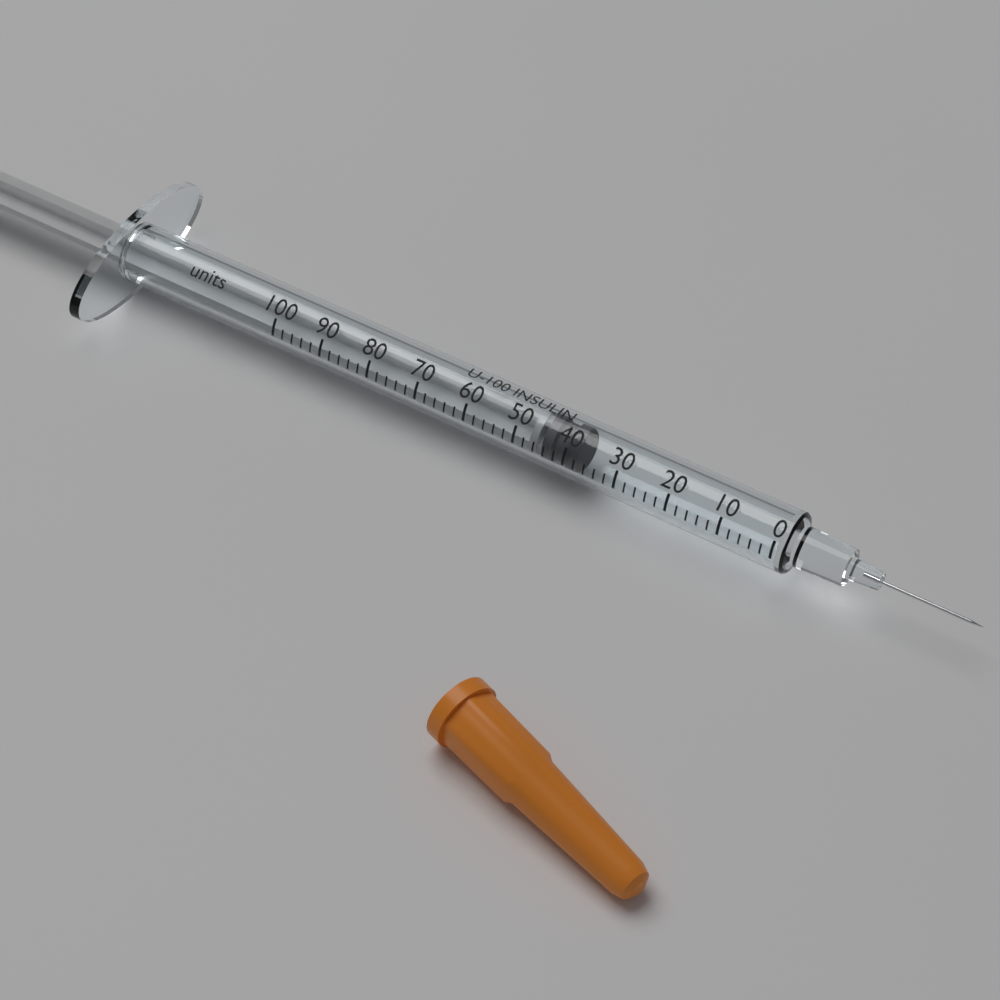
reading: 38 units
